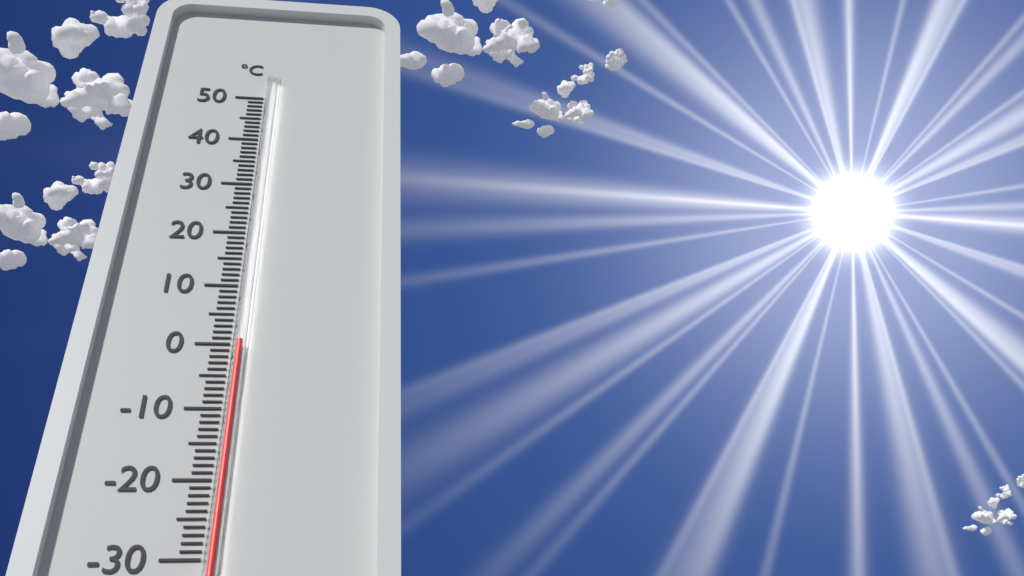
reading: 0 °C
